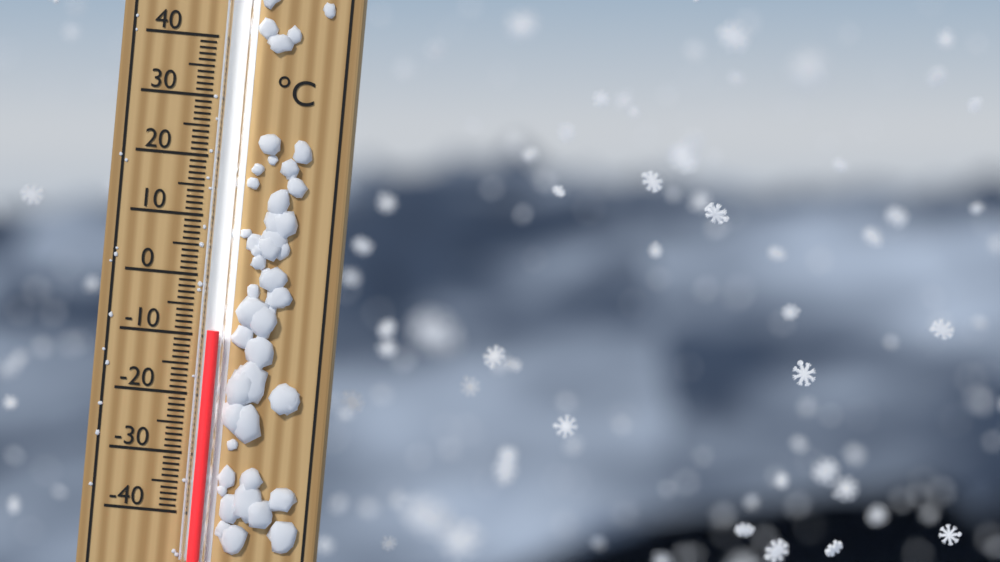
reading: -9 °C
